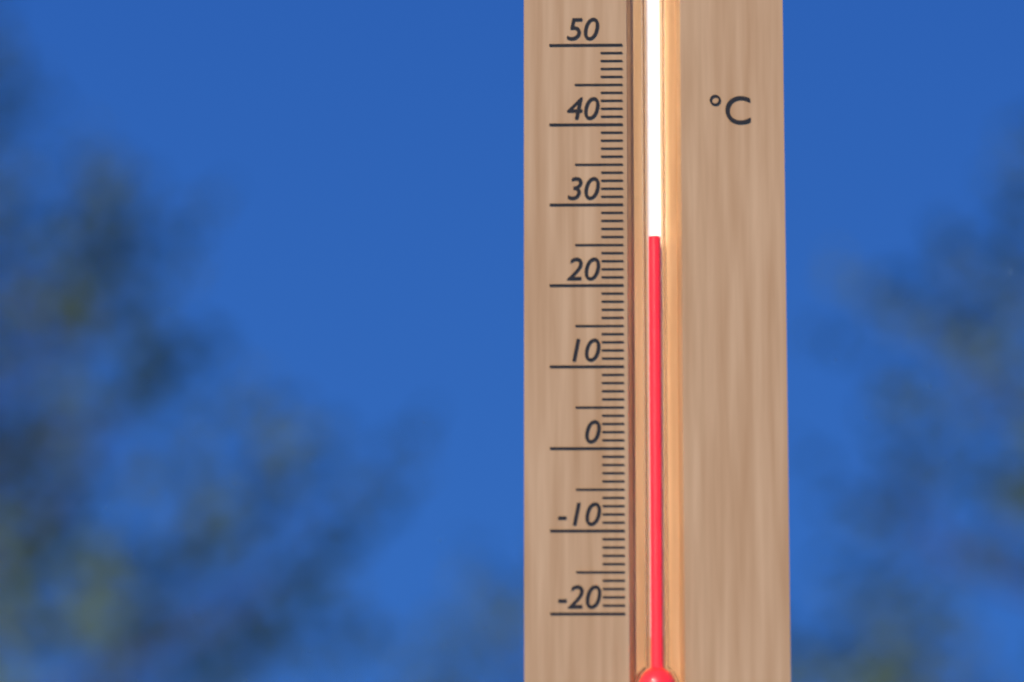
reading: 26 °C
